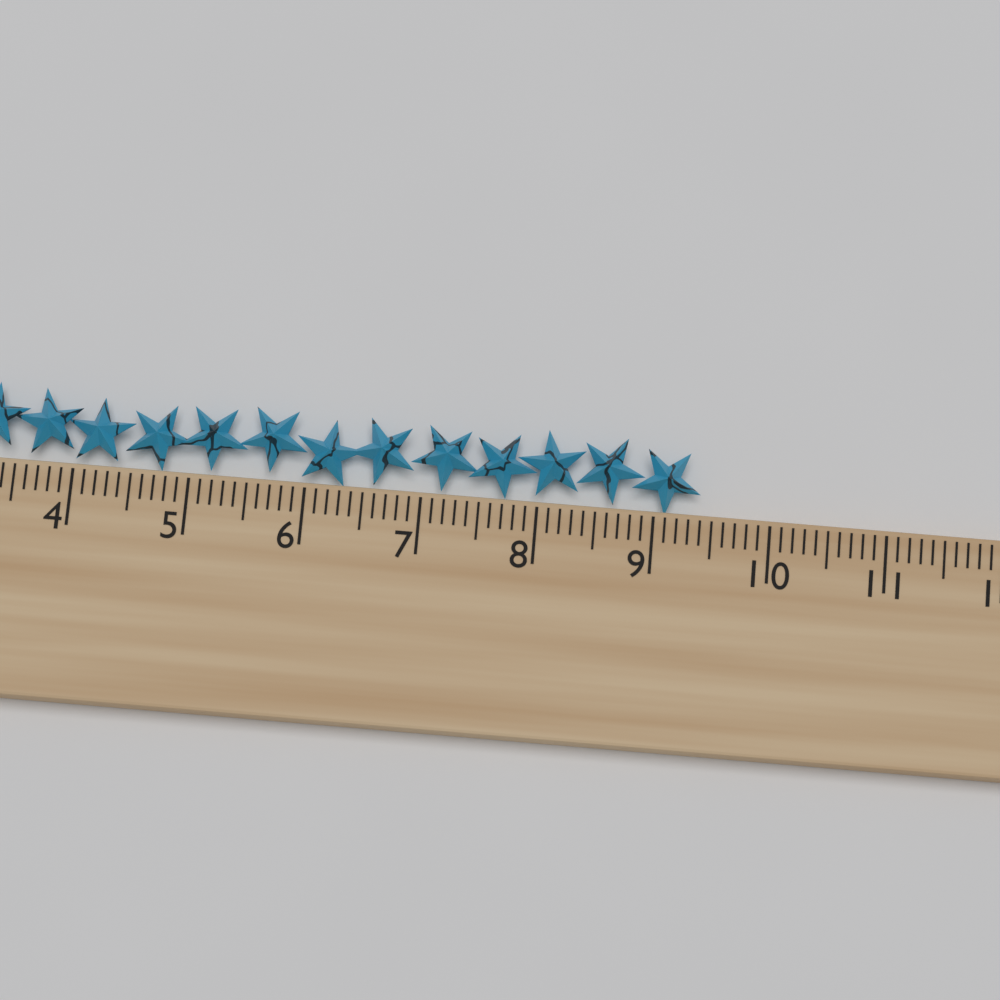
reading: 9.4 cm
